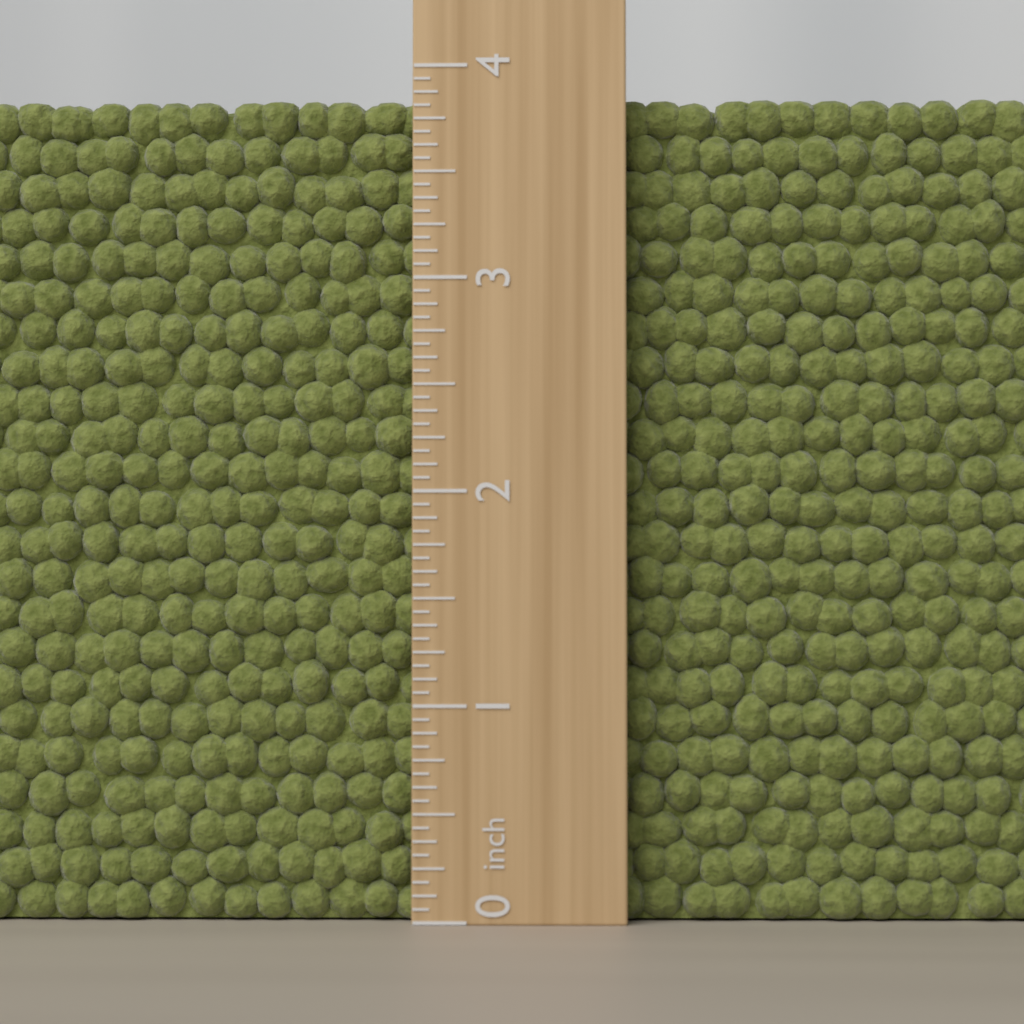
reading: 3.8750 inch
